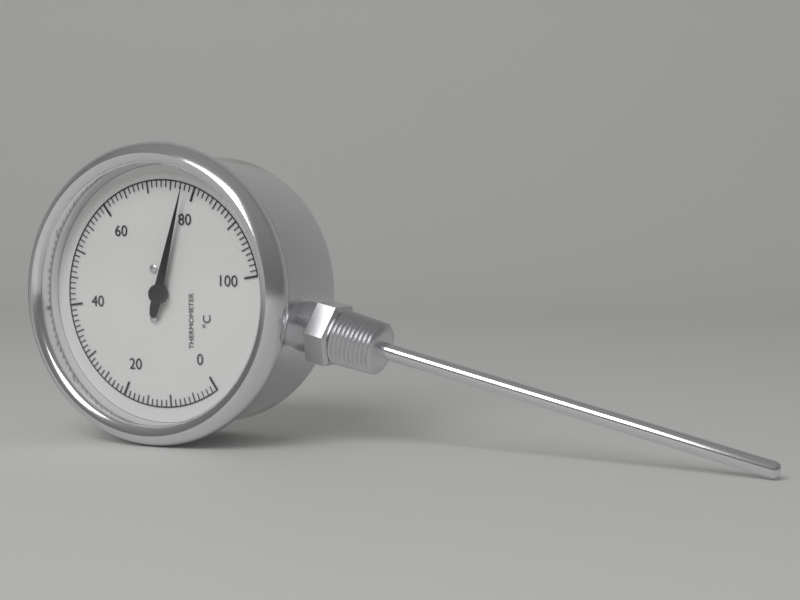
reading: 78 °C
